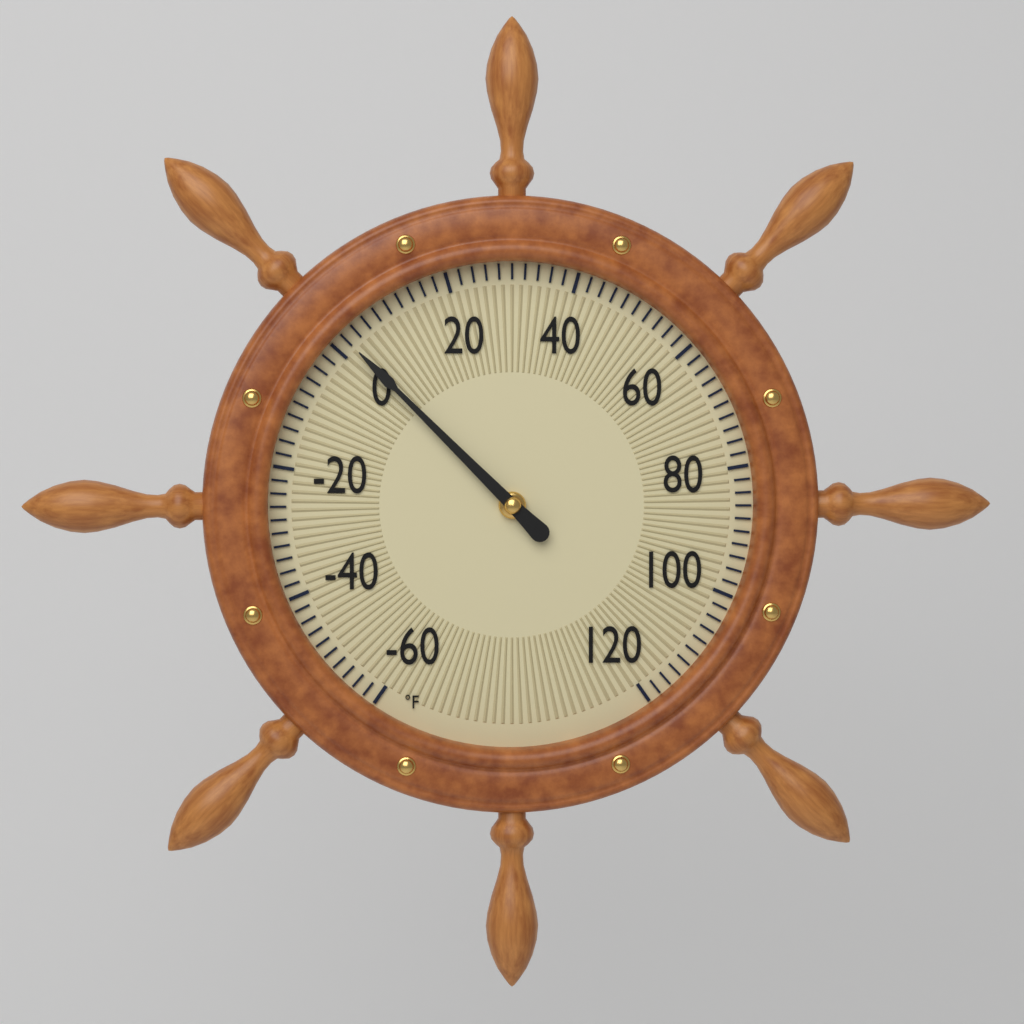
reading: 2 °F
